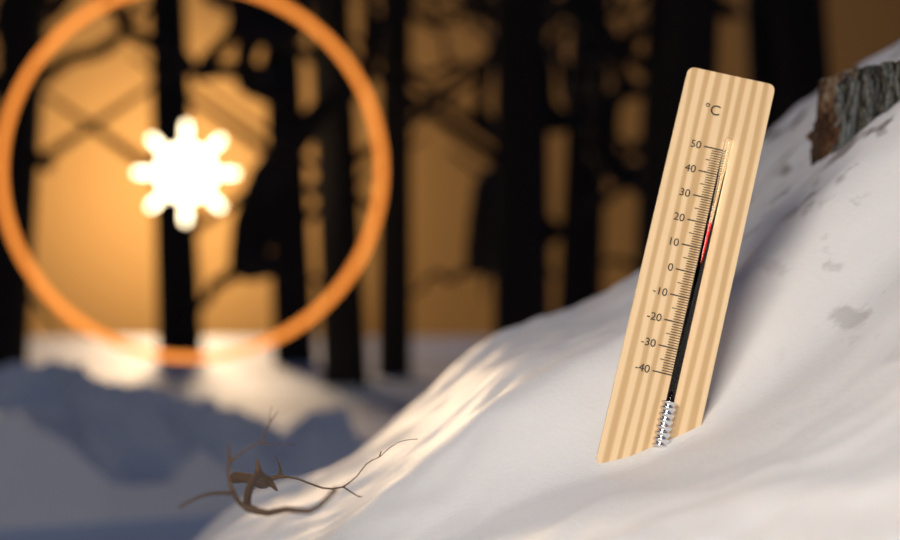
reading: 20 °C
